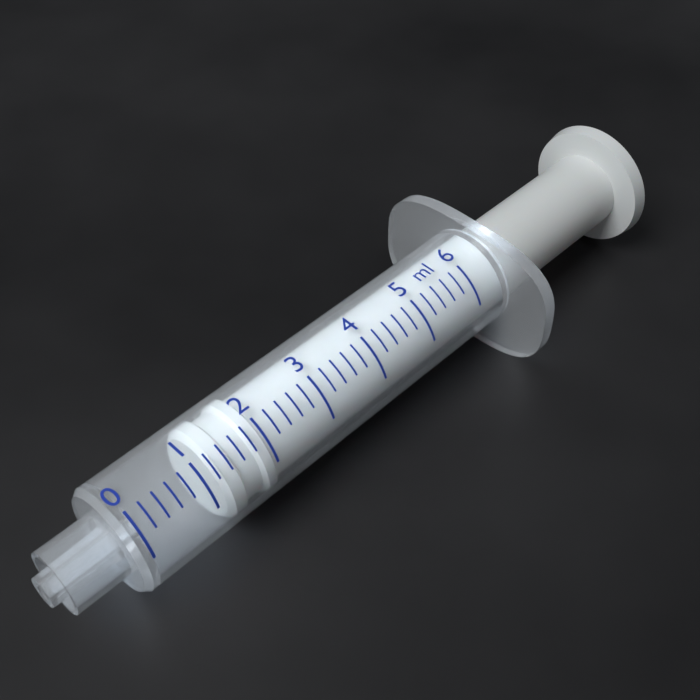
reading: 1.2 ml
